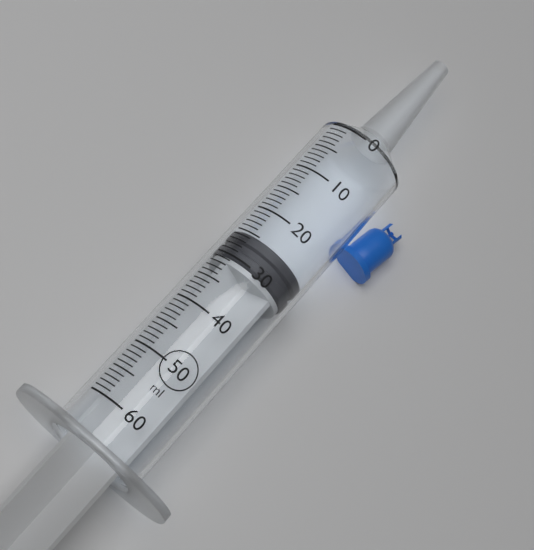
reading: 25 ml
